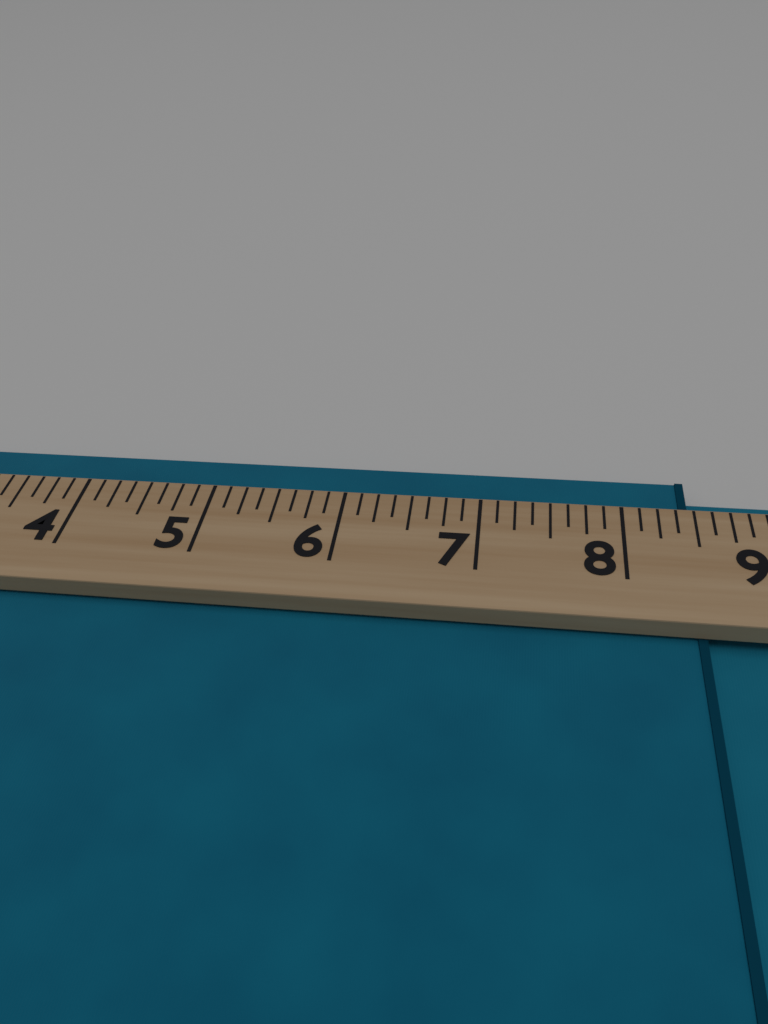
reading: 8.500 (no unit)
